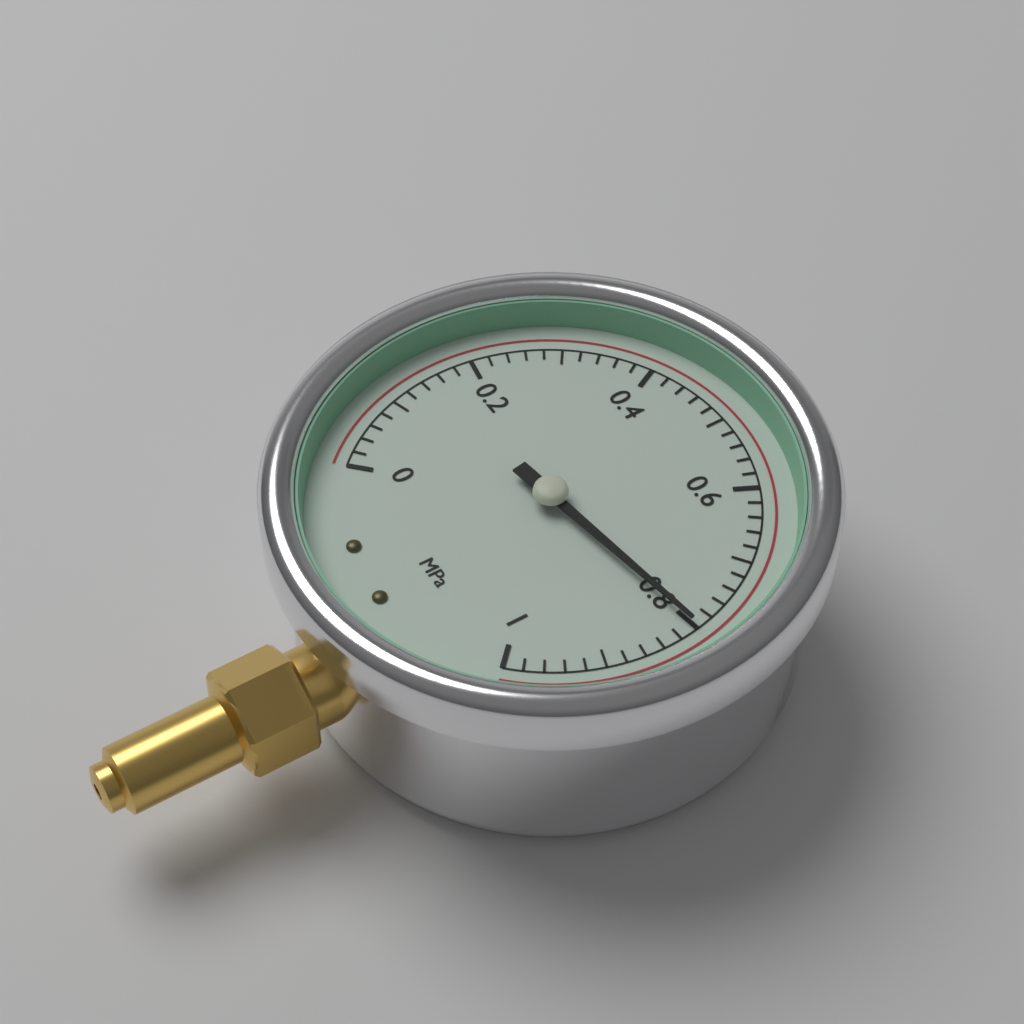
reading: 0.80 MPa
